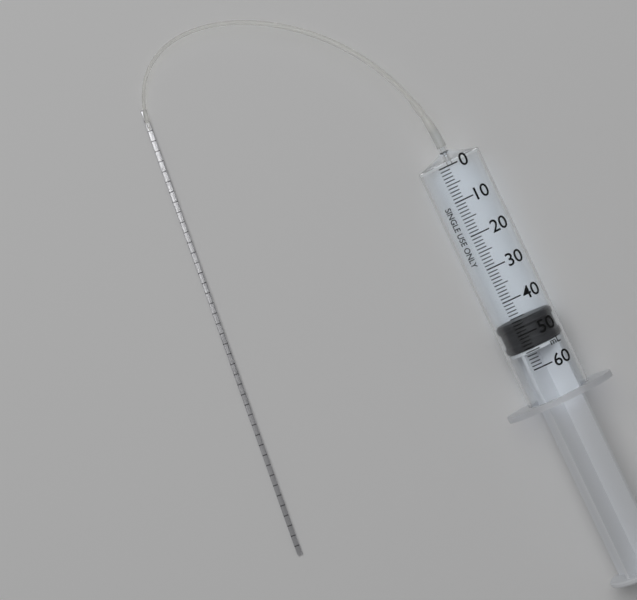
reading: 46 ml
